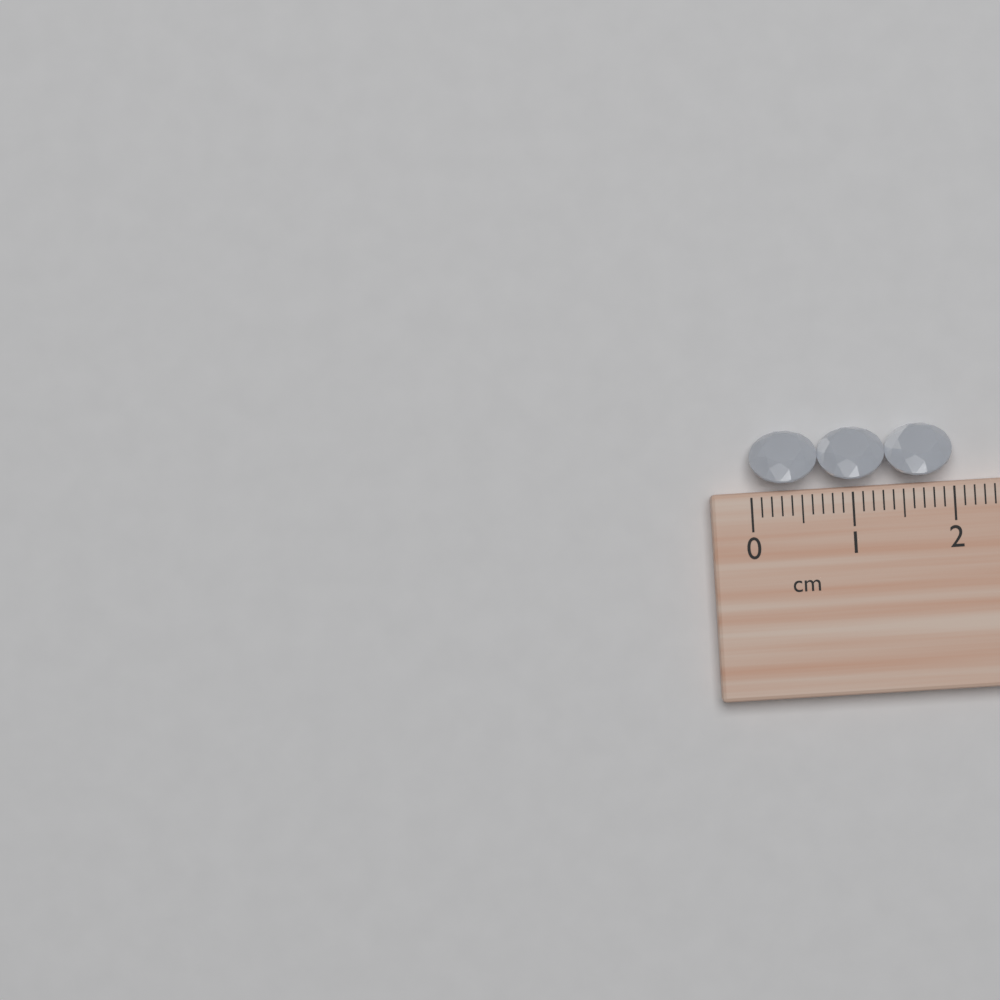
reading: 2.0 cm
